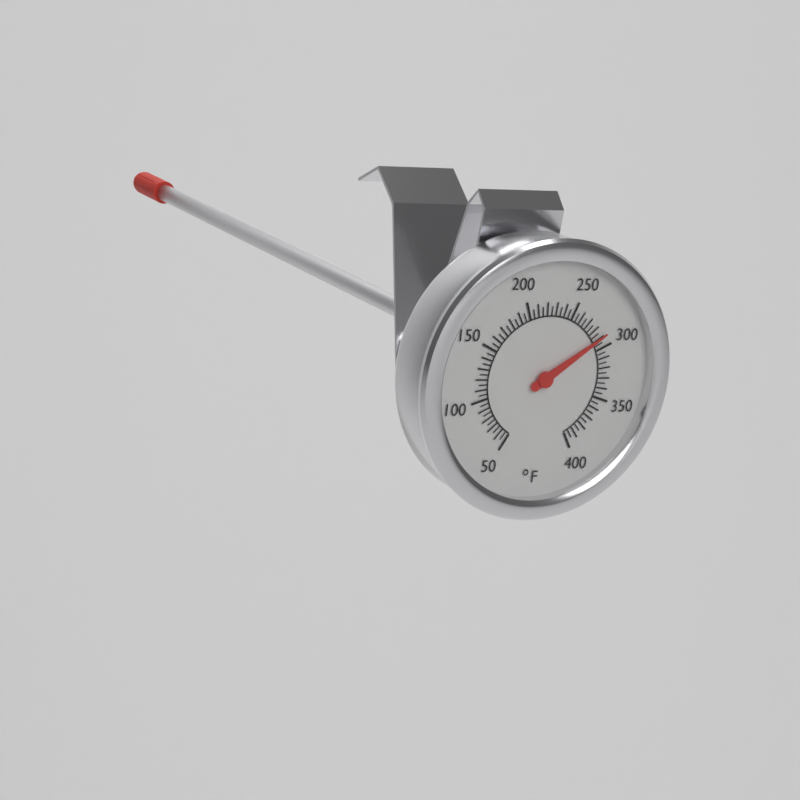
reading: 290 °F
